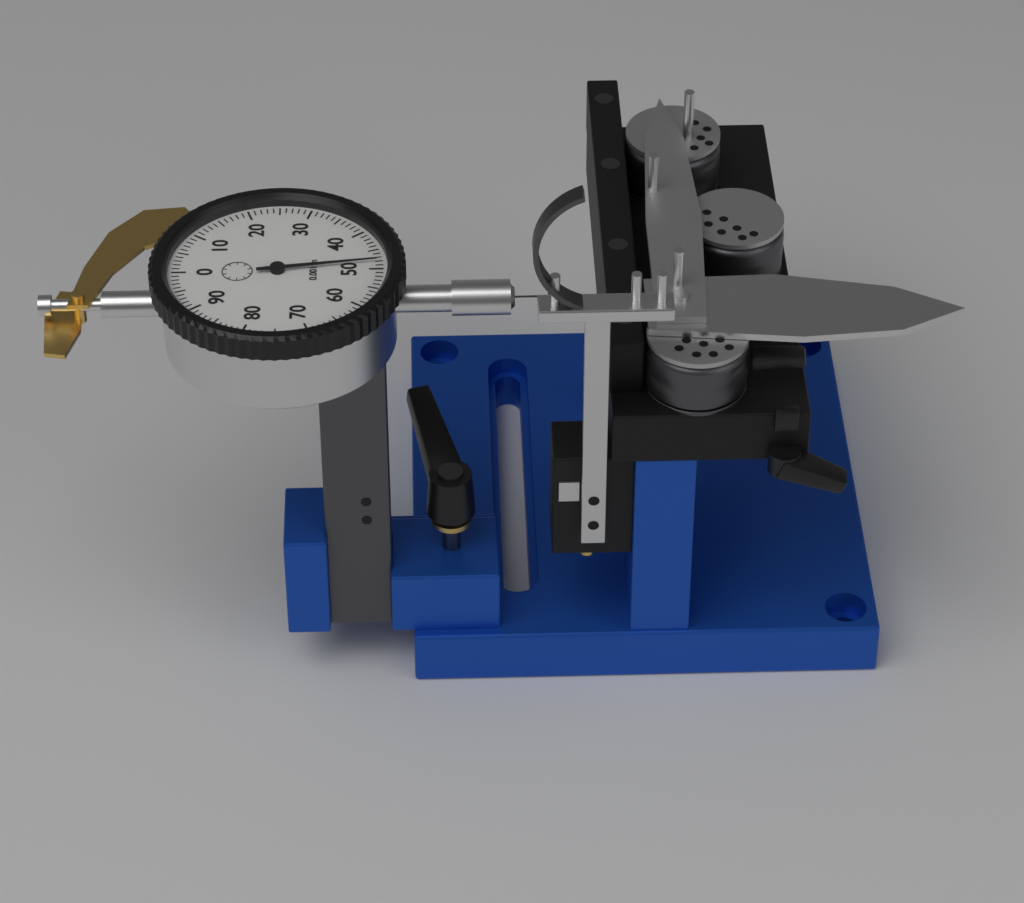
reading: 0.048 in
